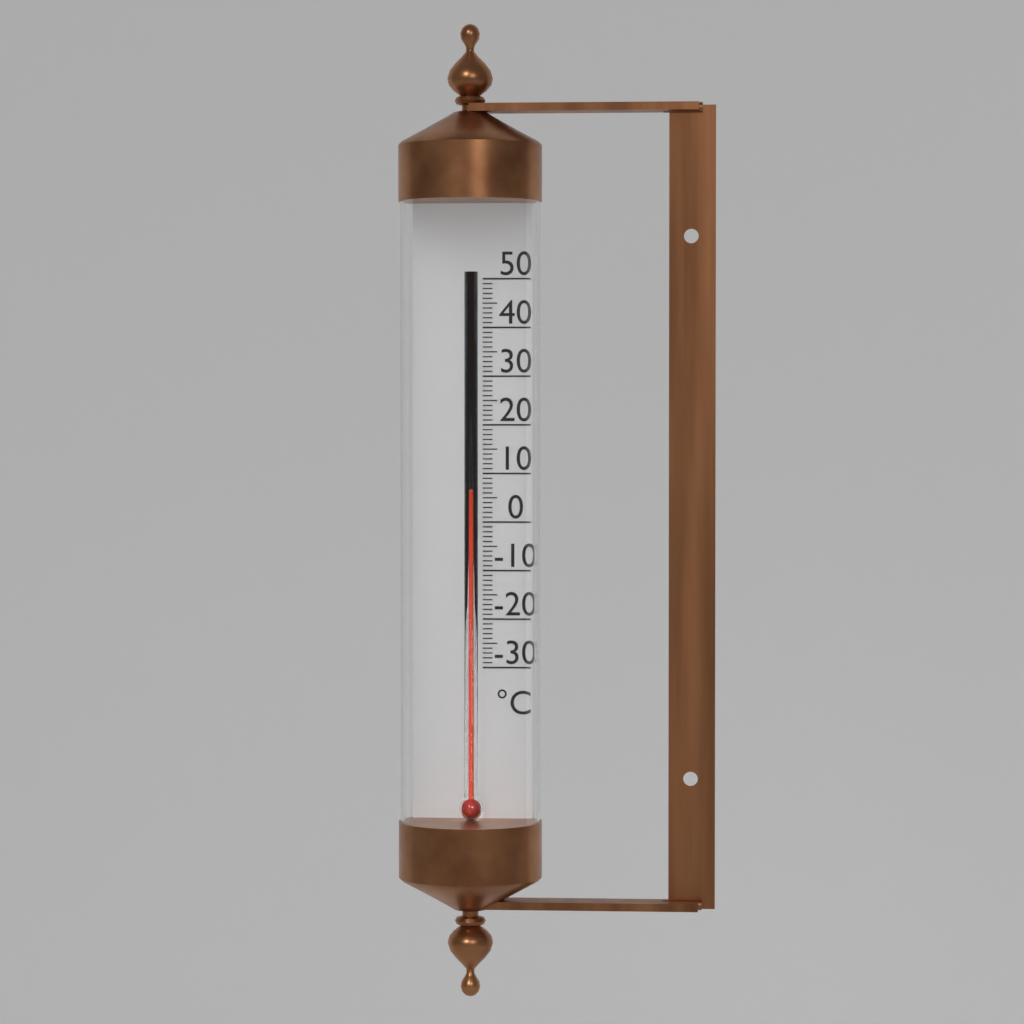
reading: 6 °C
